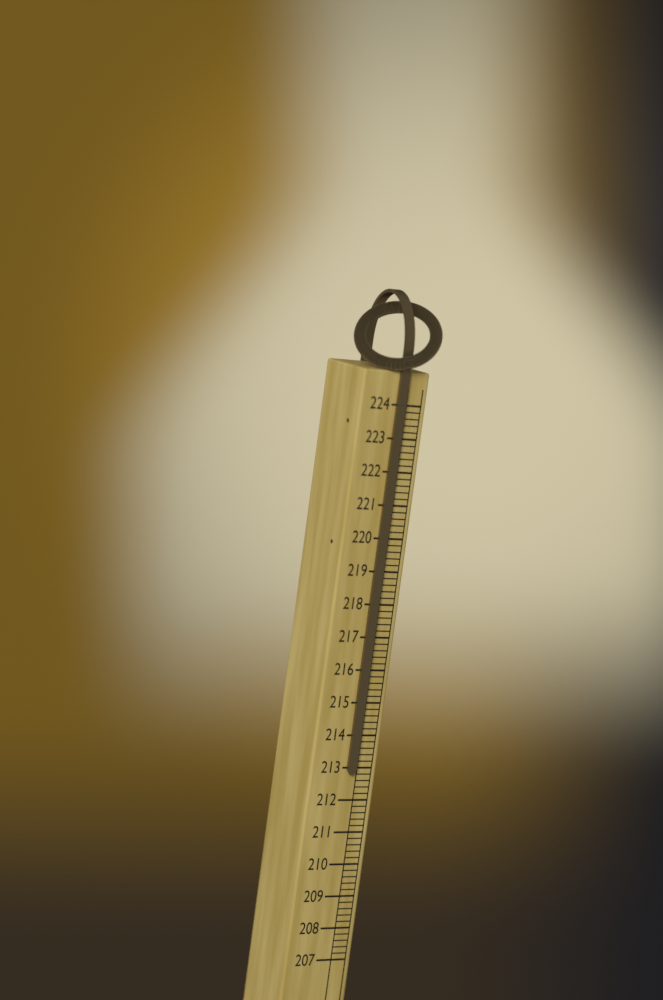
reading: 212.8 (no unit)
